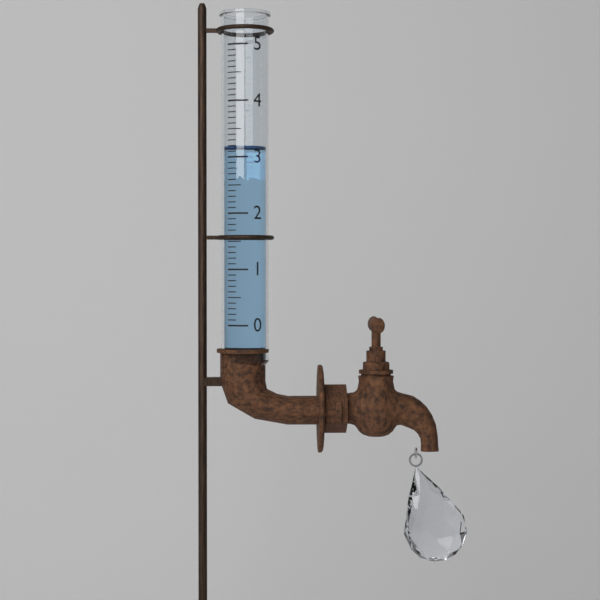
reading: 3.2 (no unit)
